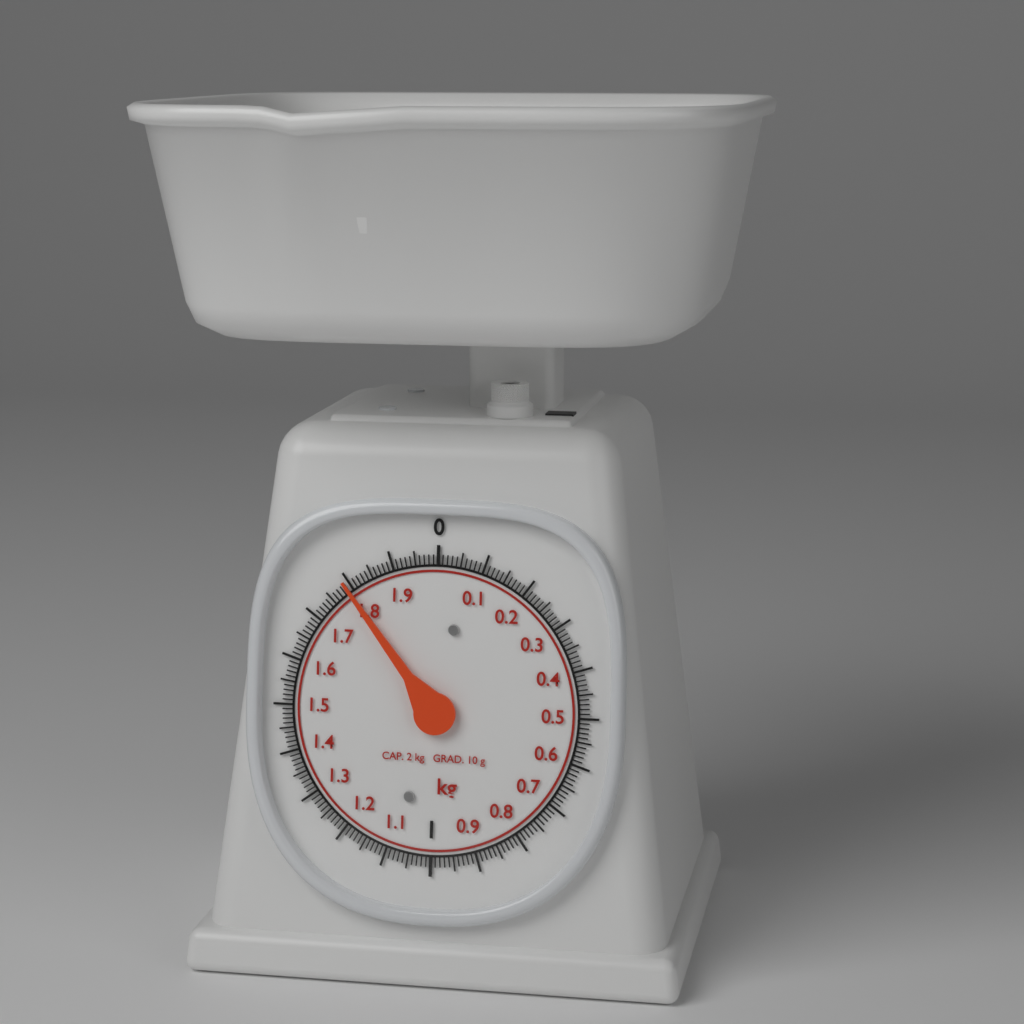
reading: 1.79 kg
